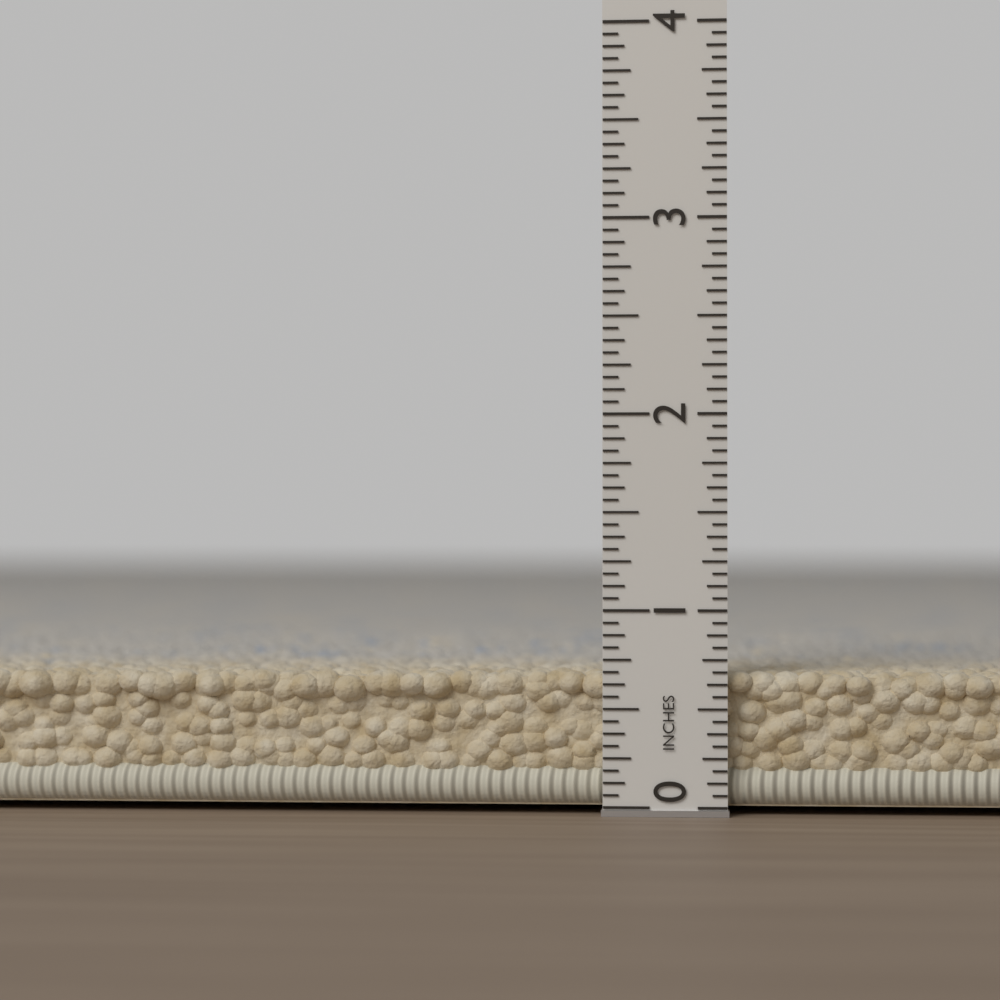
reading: 0.6875 in
